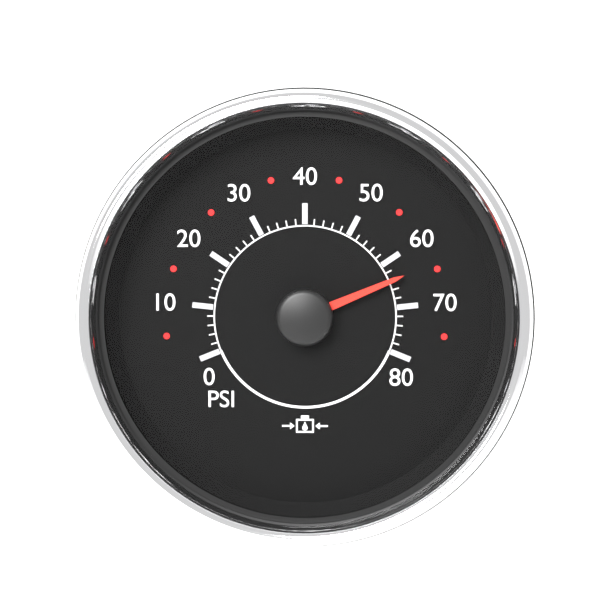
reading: 64 psi
